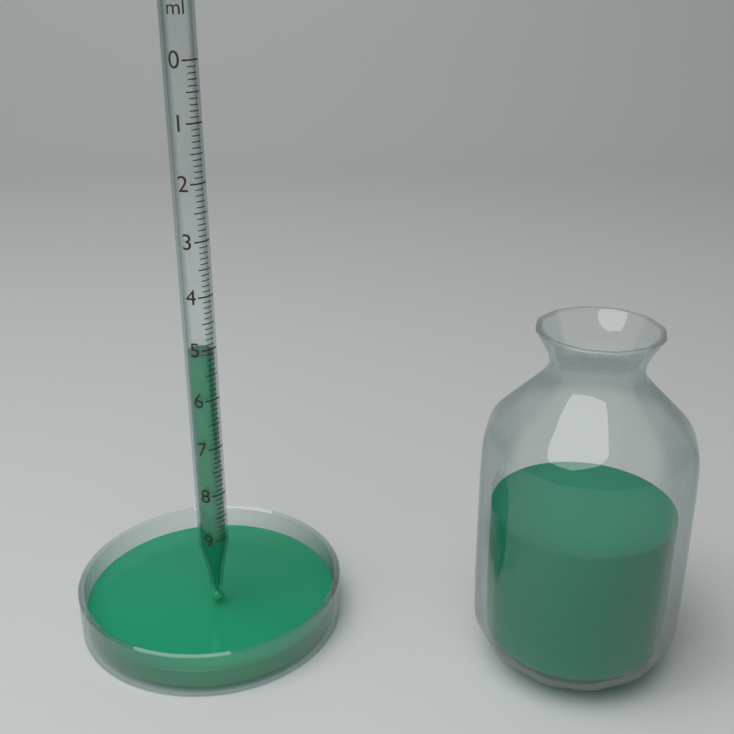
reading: 5.1 ml
